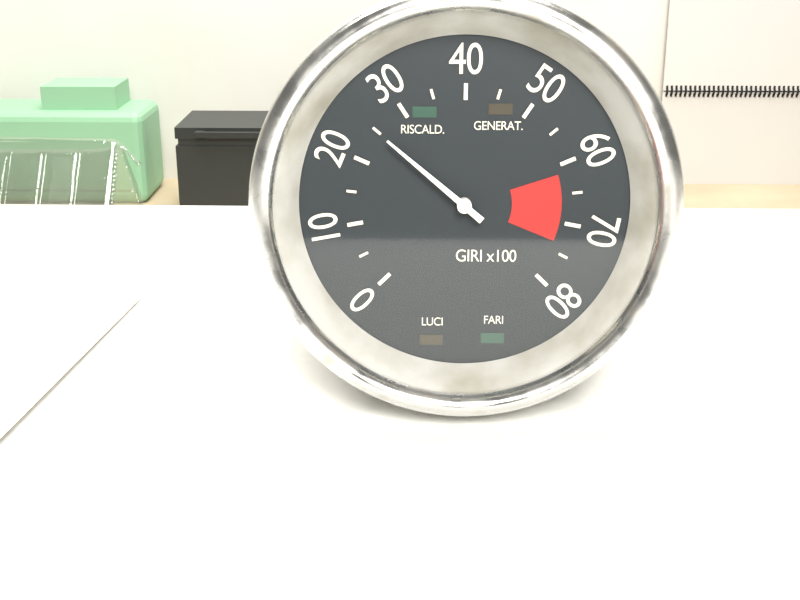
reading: 2500 giri
